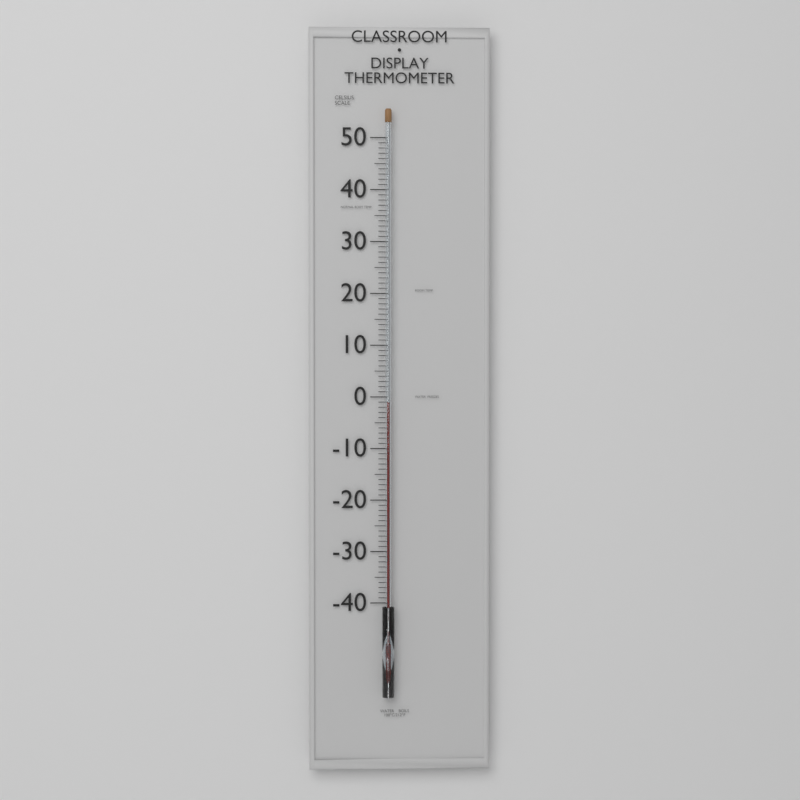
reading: -1 °C
